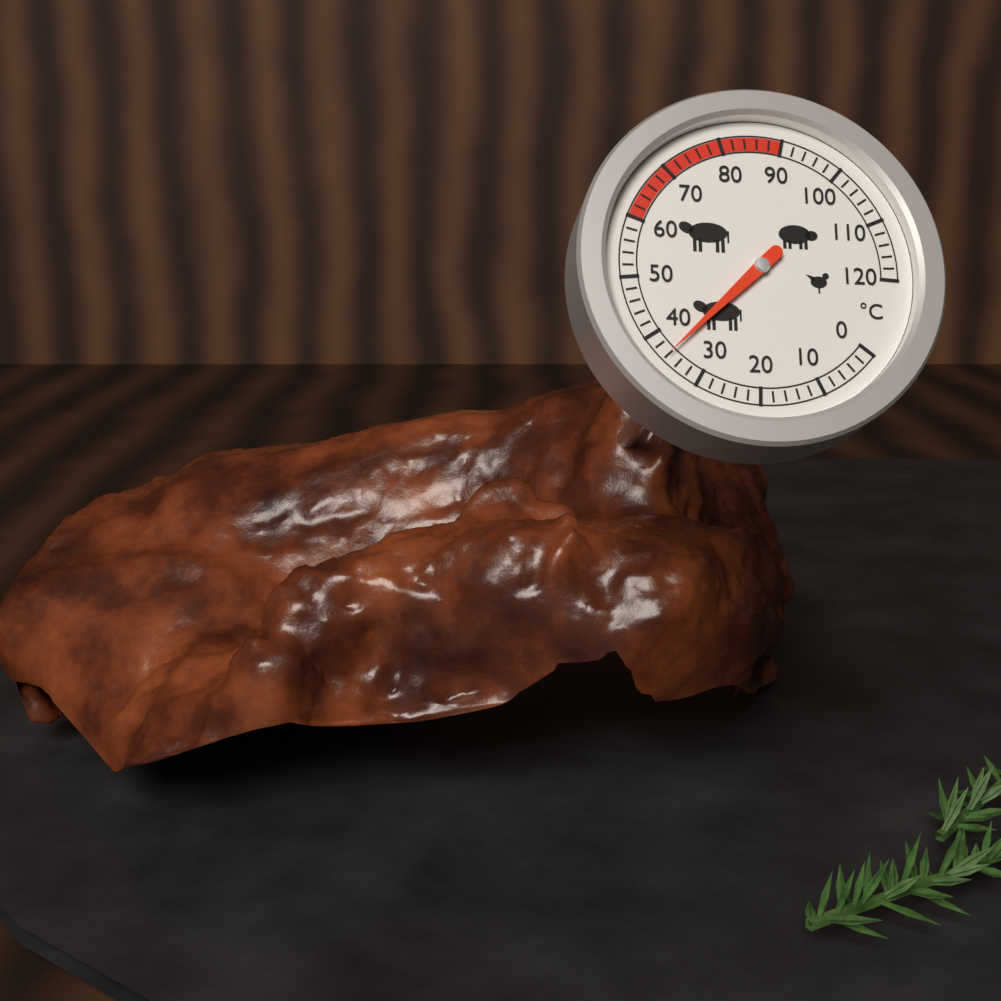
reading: 36 °C
